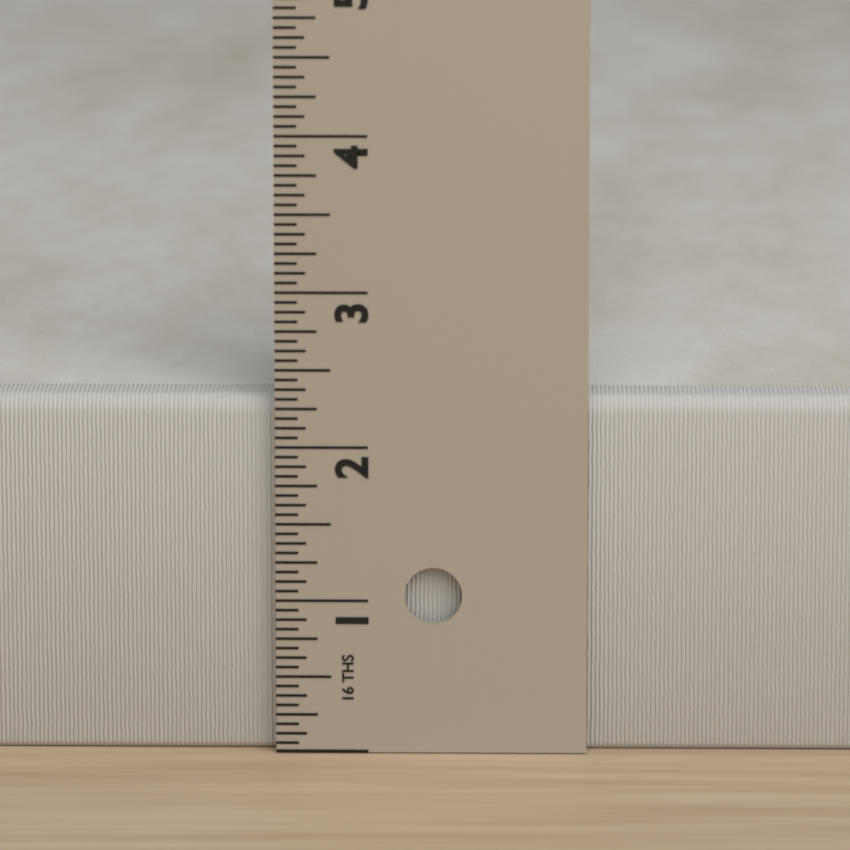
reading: 2.3125 in
